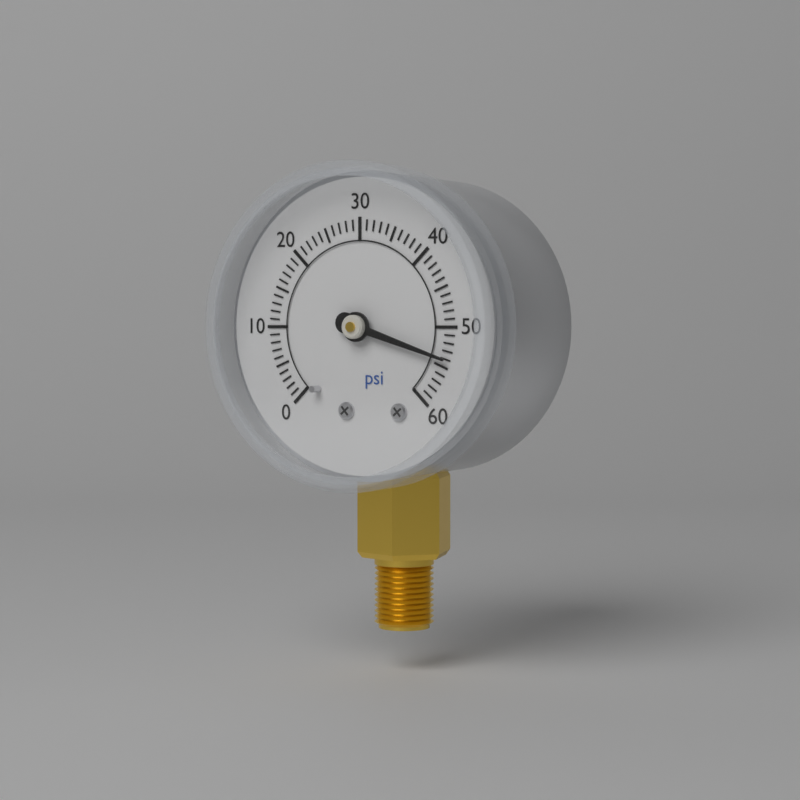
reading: 54 psi
